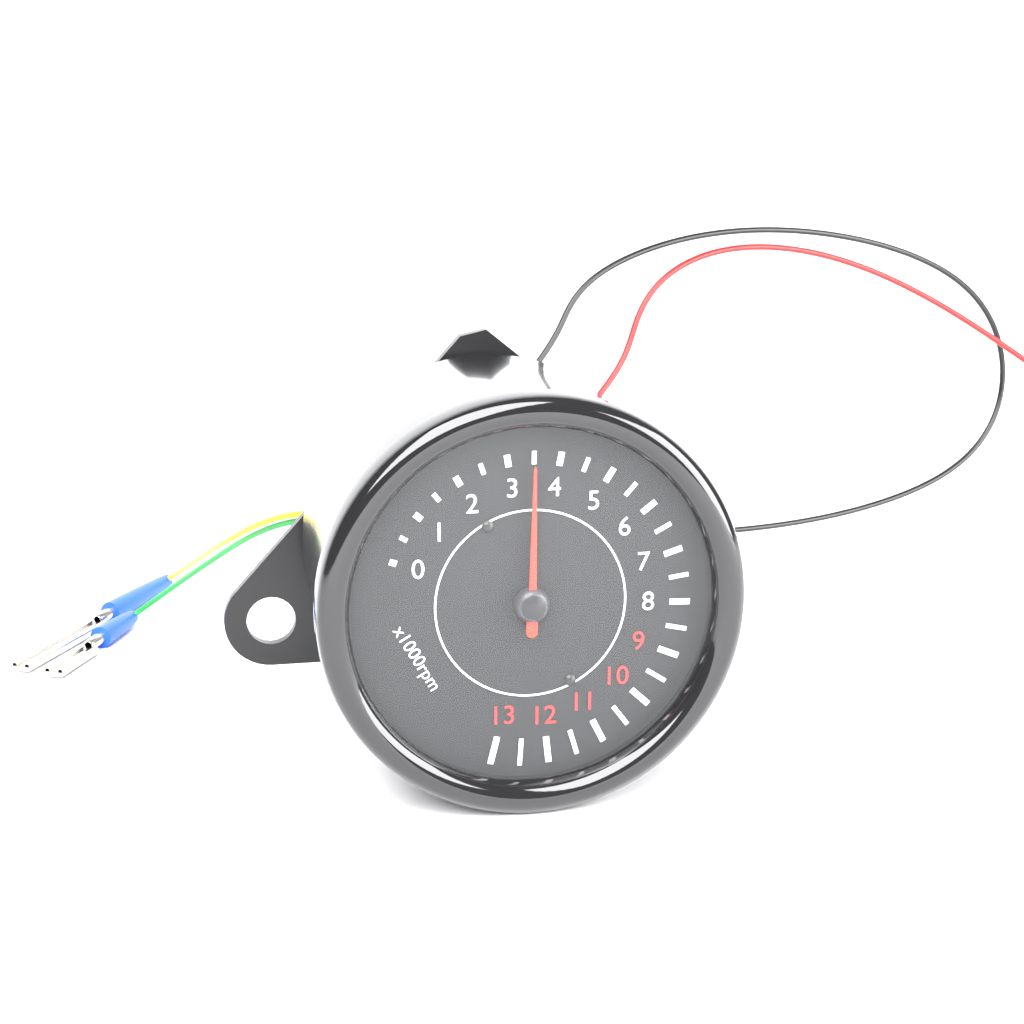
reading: 3.5 x1000rpm
